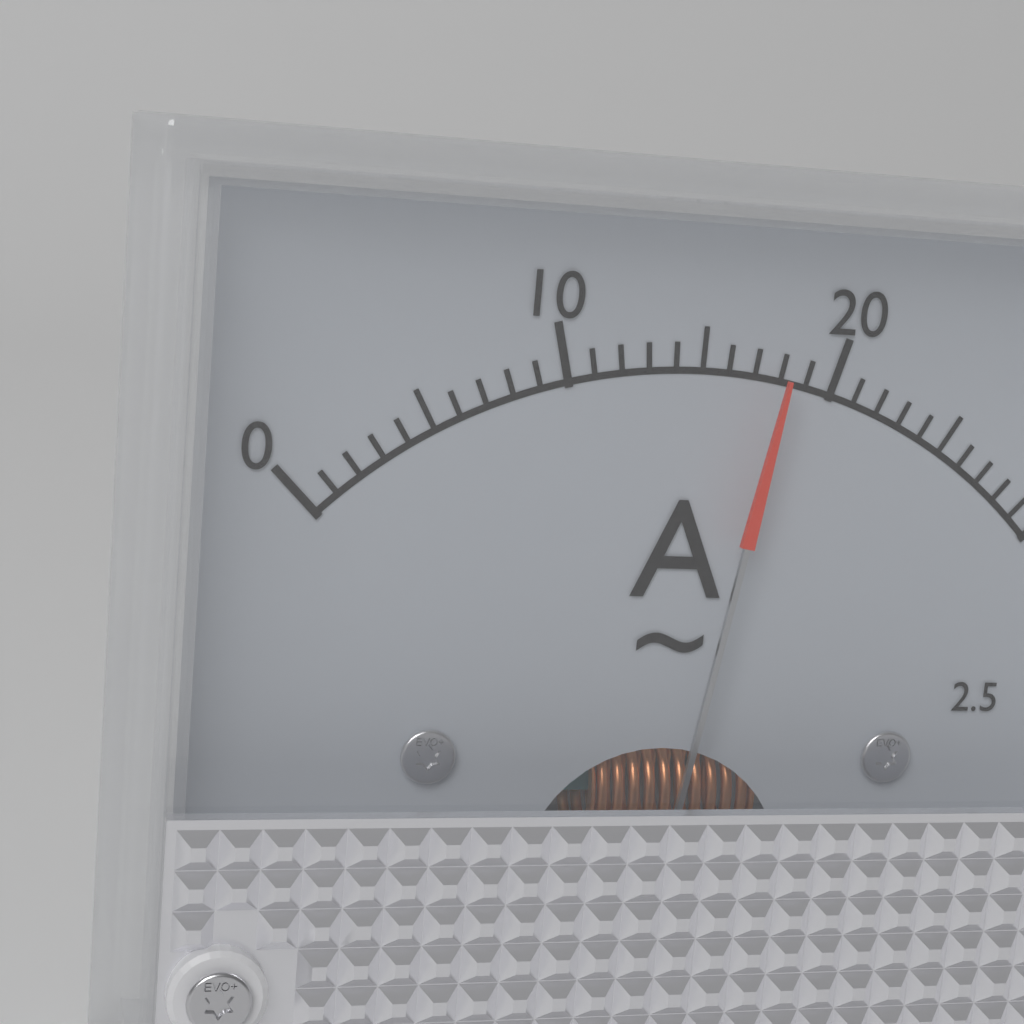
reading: 18 A
